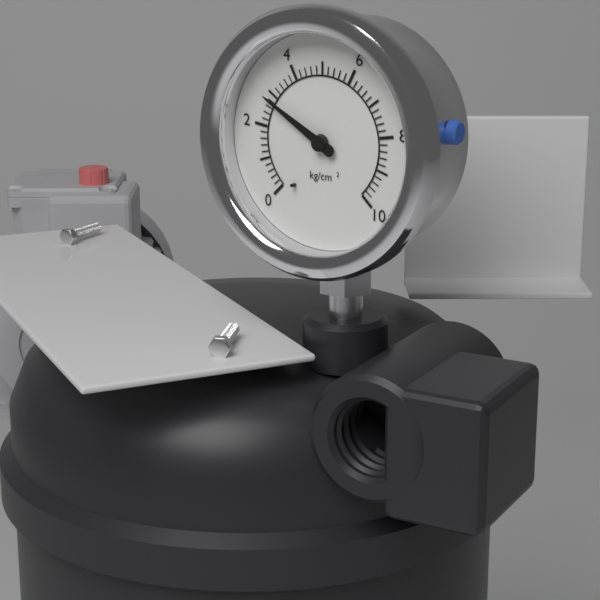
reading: 2.8 kg/cm²
